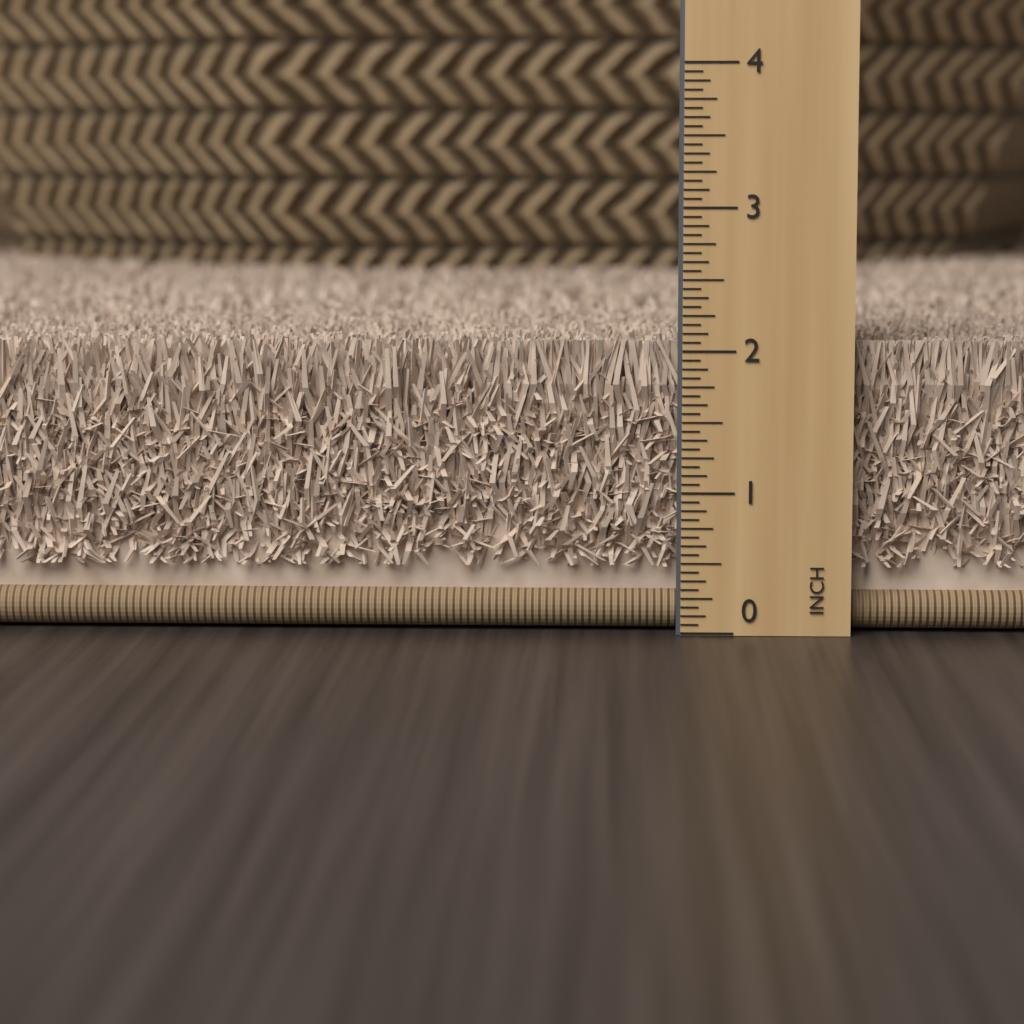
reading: 2.0625 in
